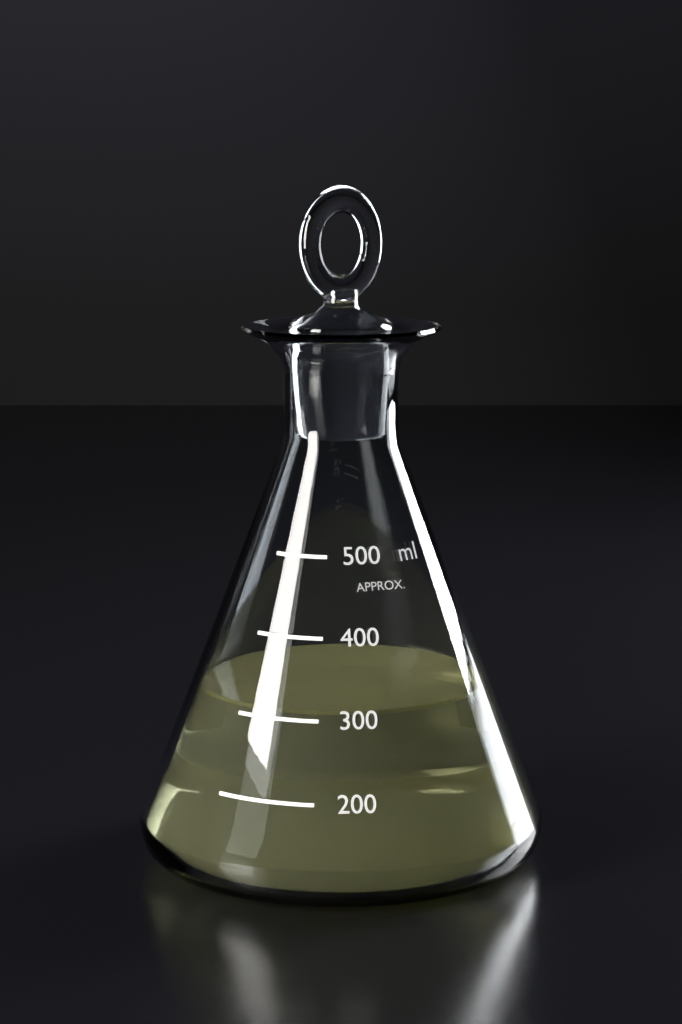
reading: 310 ml
